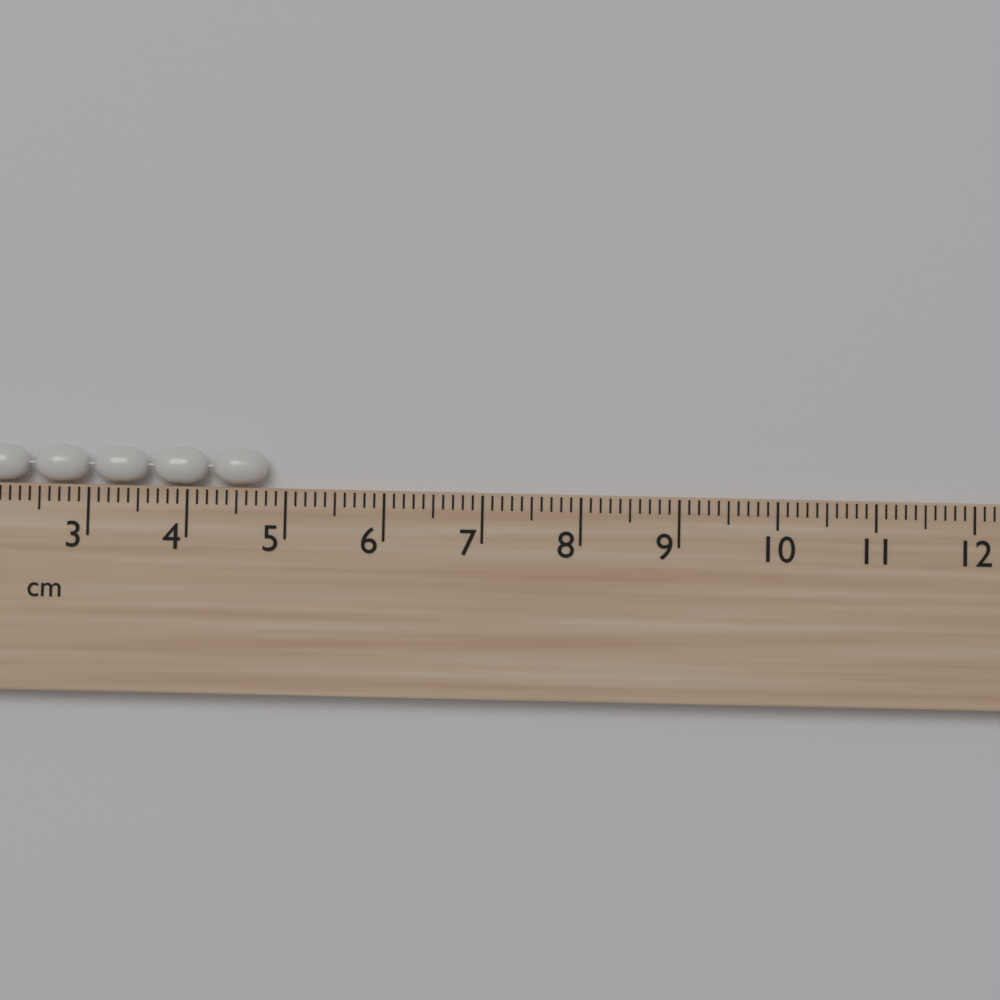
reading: 4.8 cm
